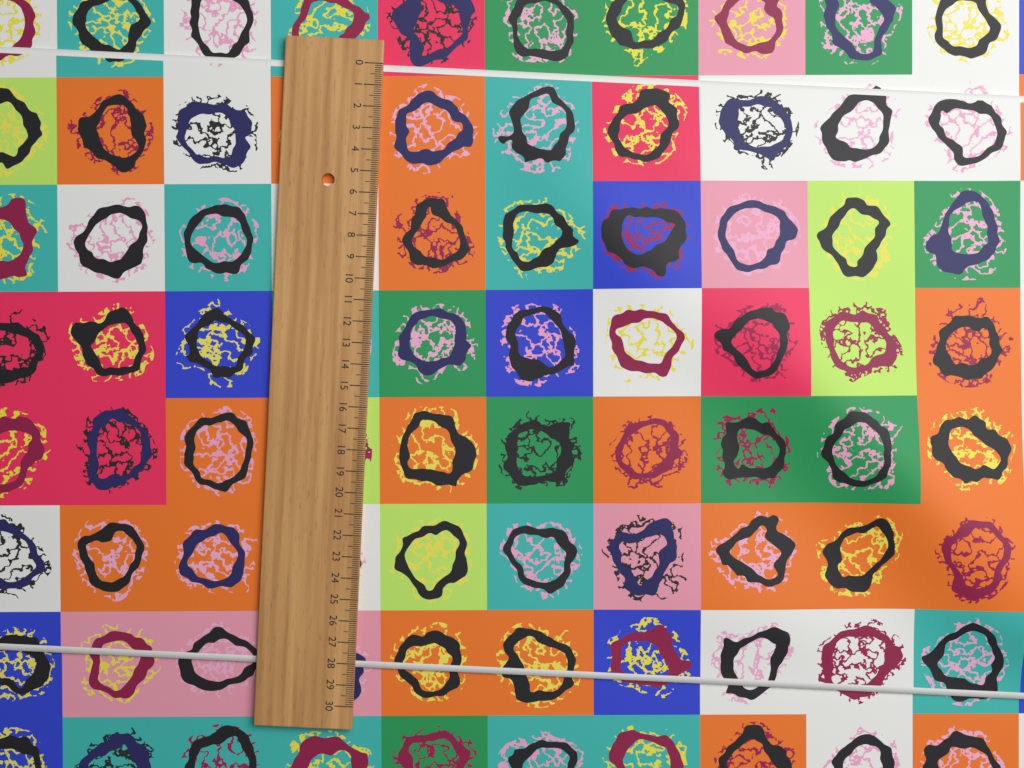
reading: 28.2 (no unit)
